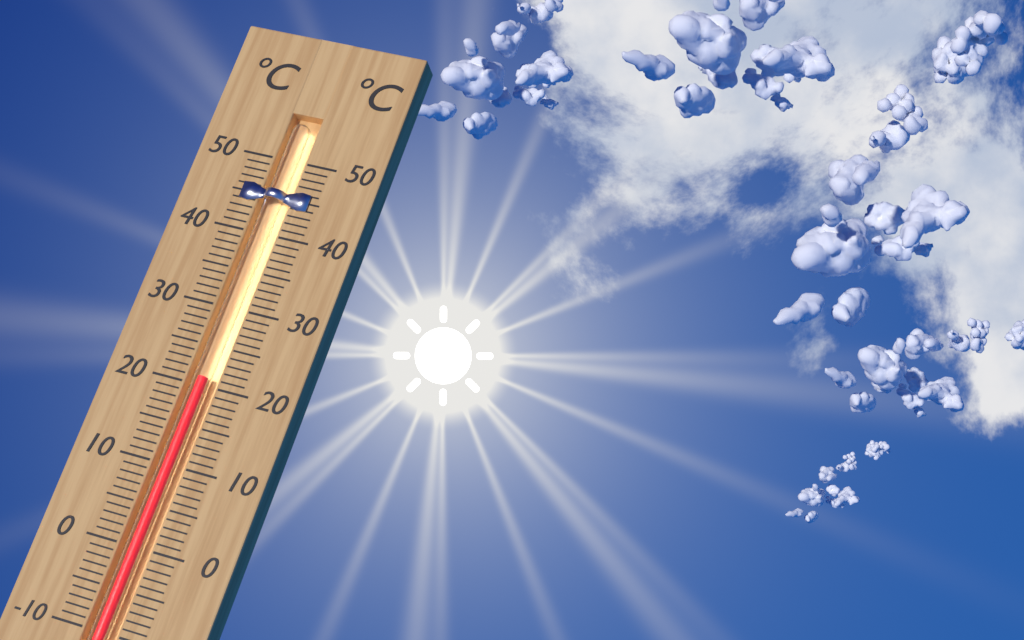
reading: 21 °C
